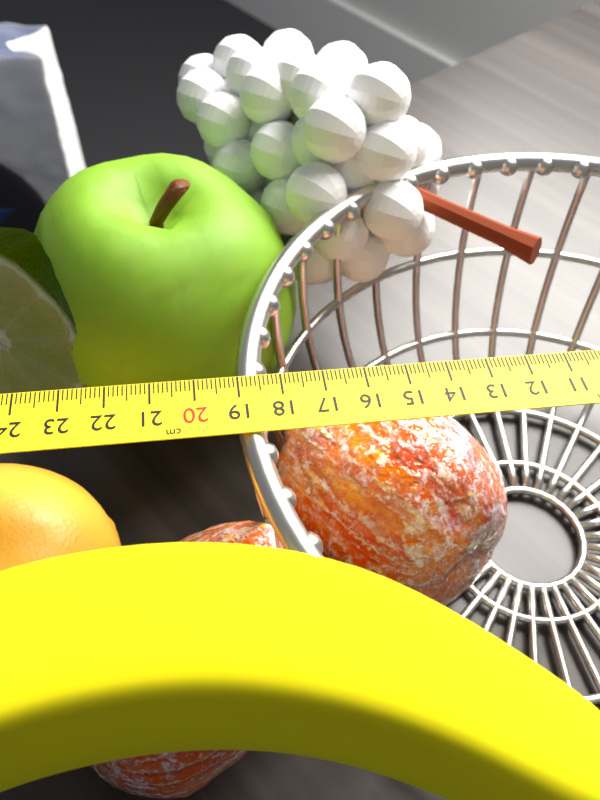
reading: 19.1 cm
